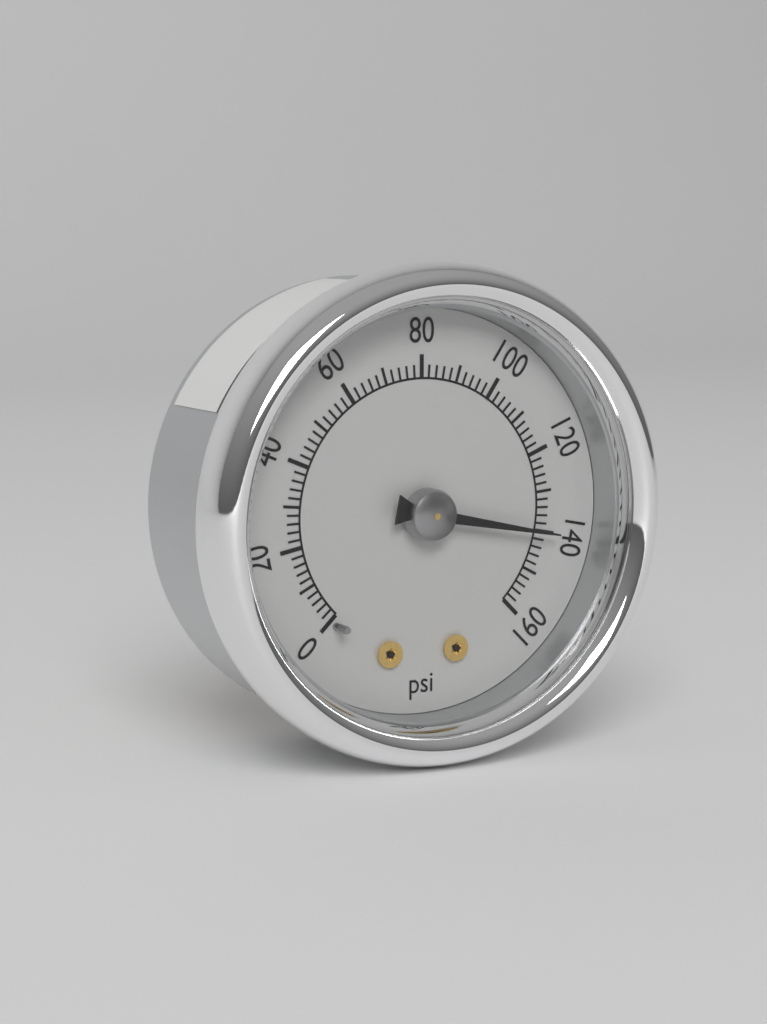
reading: 140 psi
